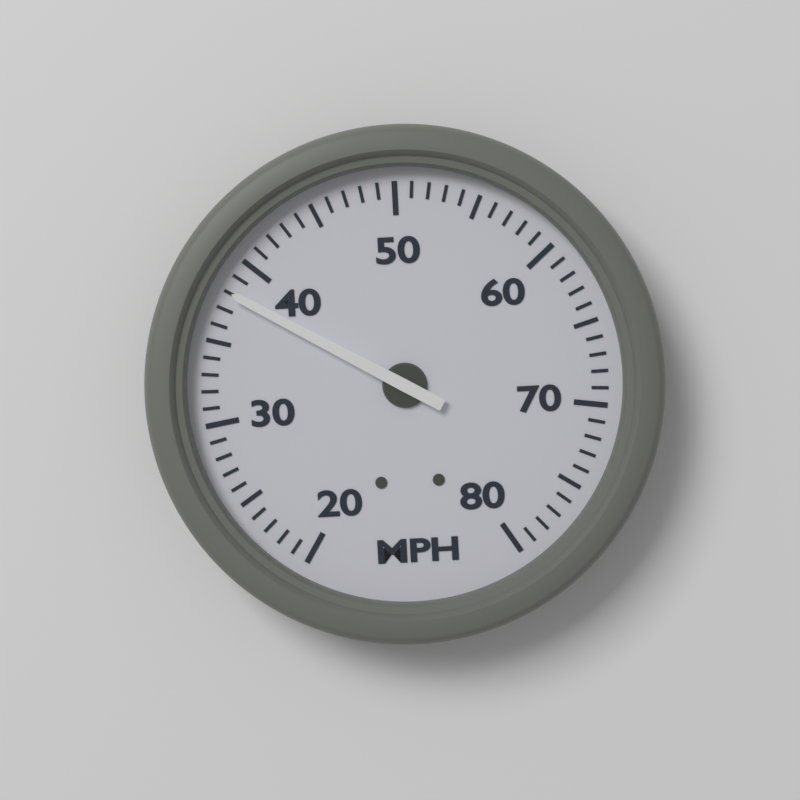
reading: 38 MPH
